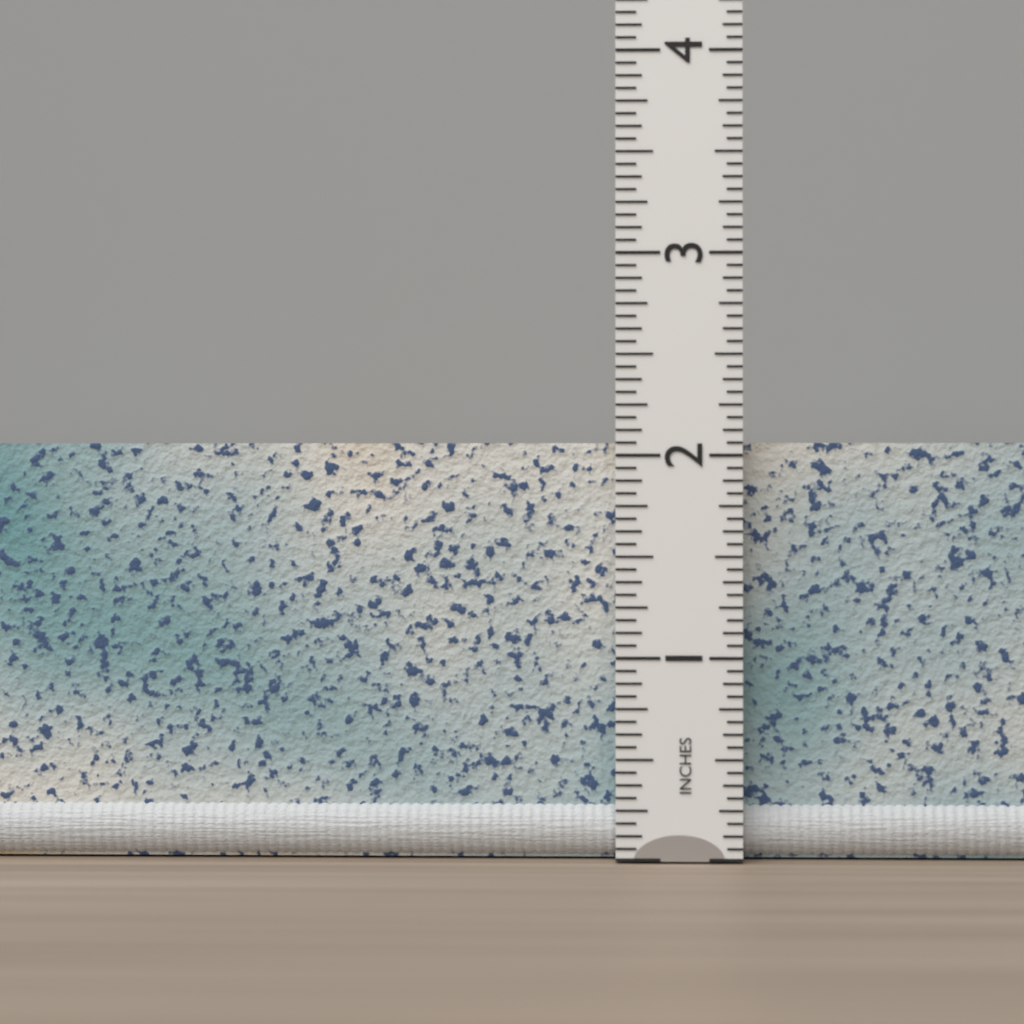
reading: 2.0625 in
